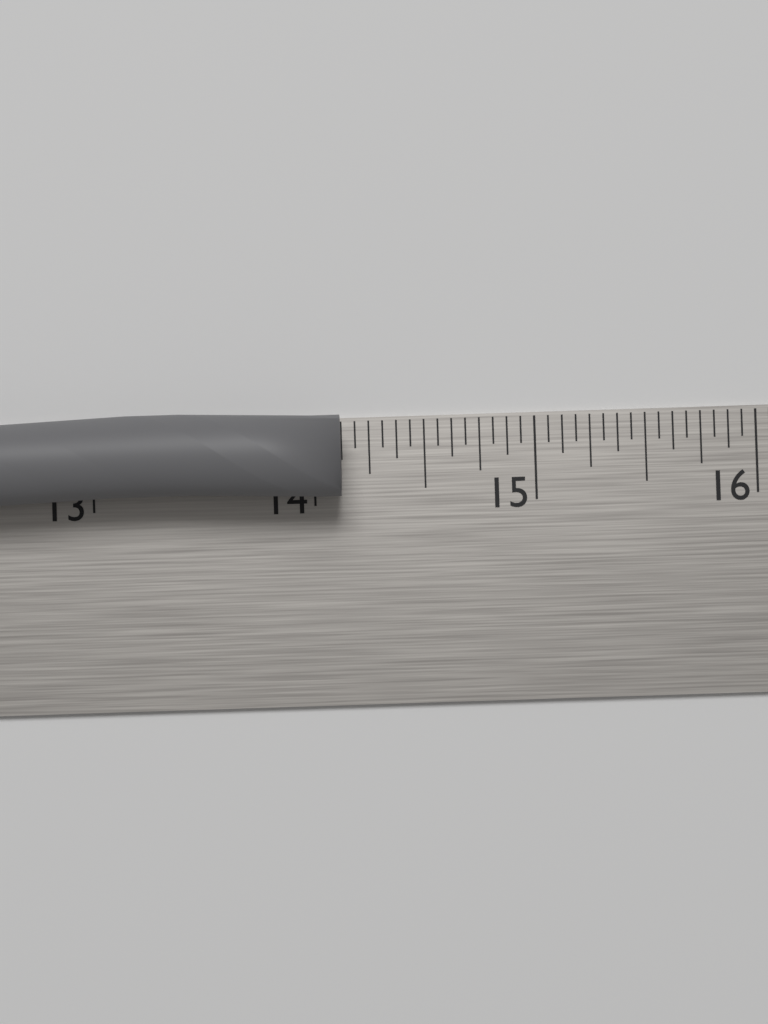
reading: 14.1250 in
